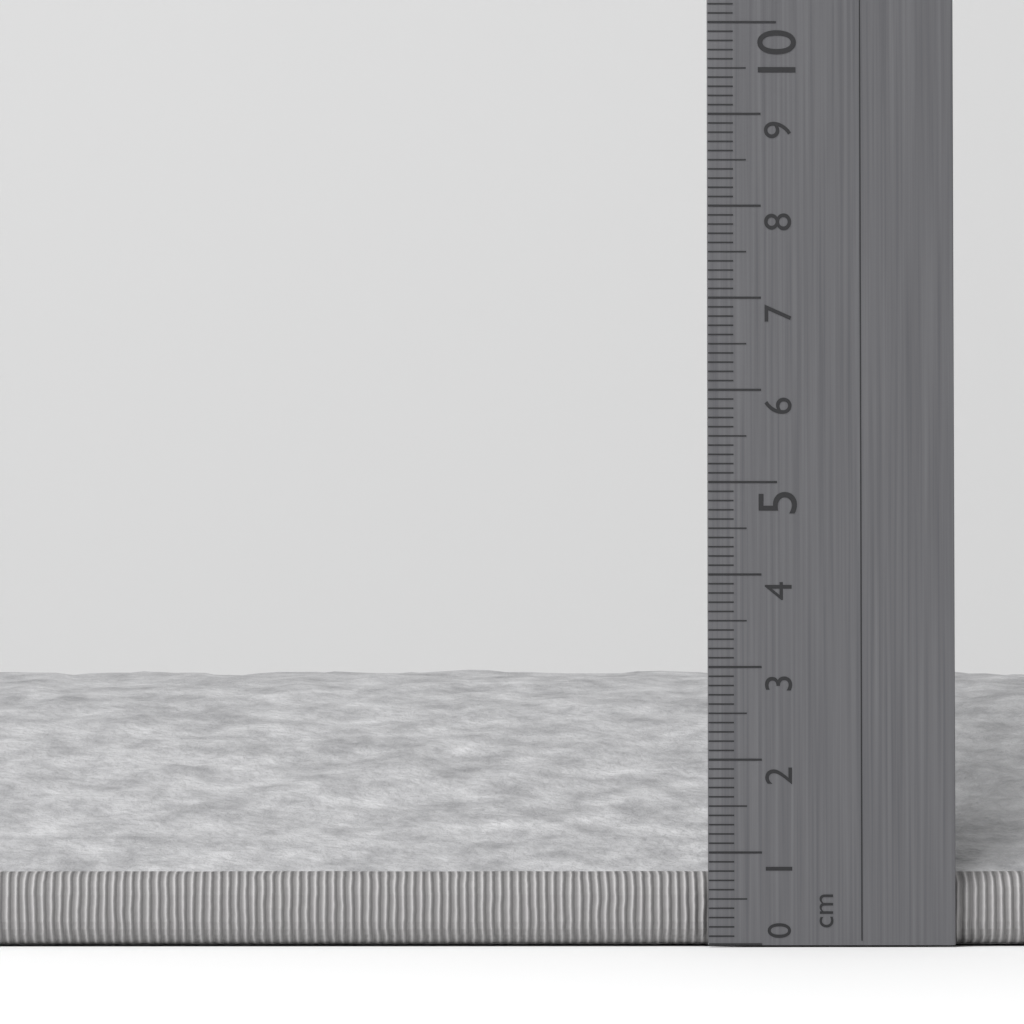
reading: 3.2 cm
